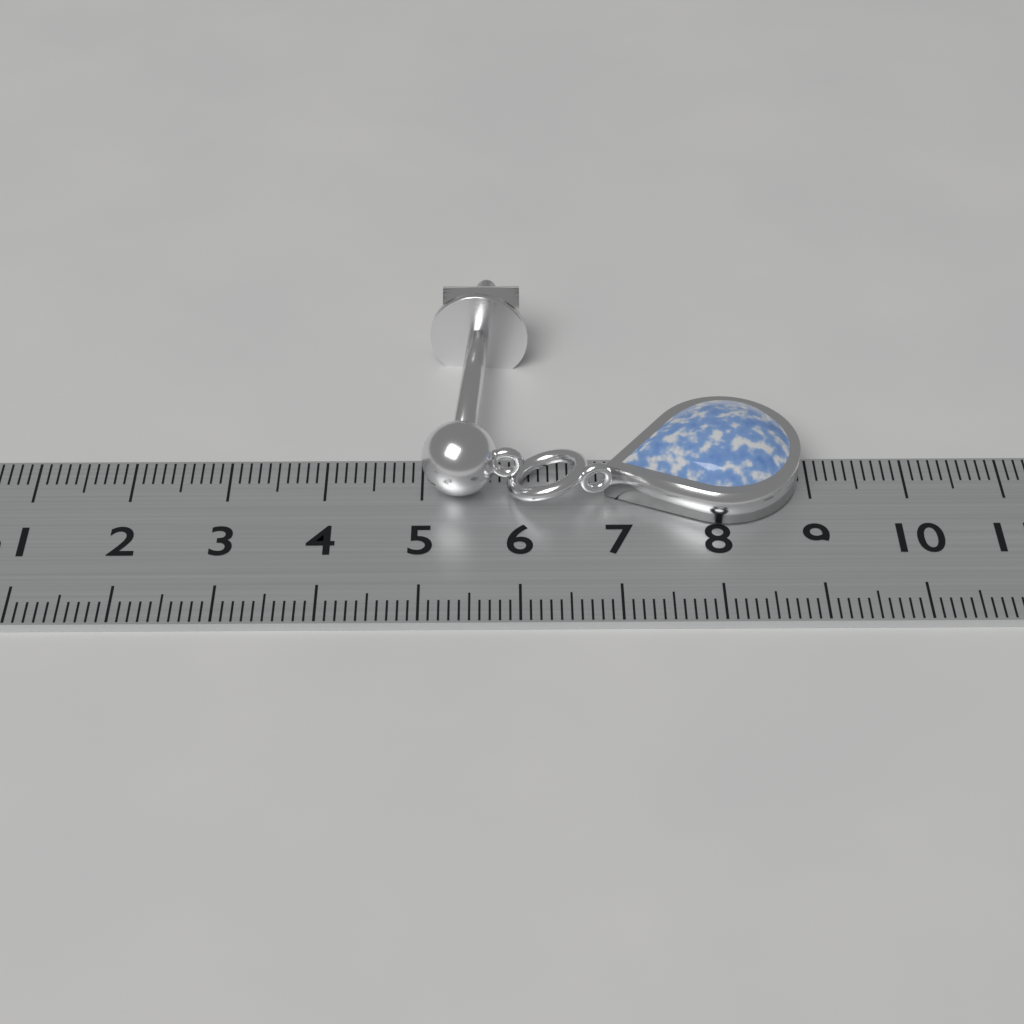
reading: 8.9 cm
